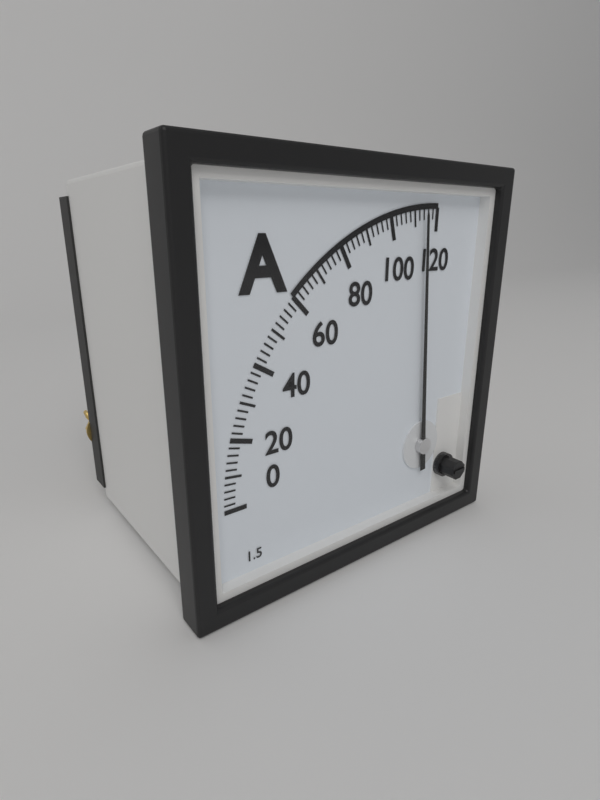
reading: 114 A
